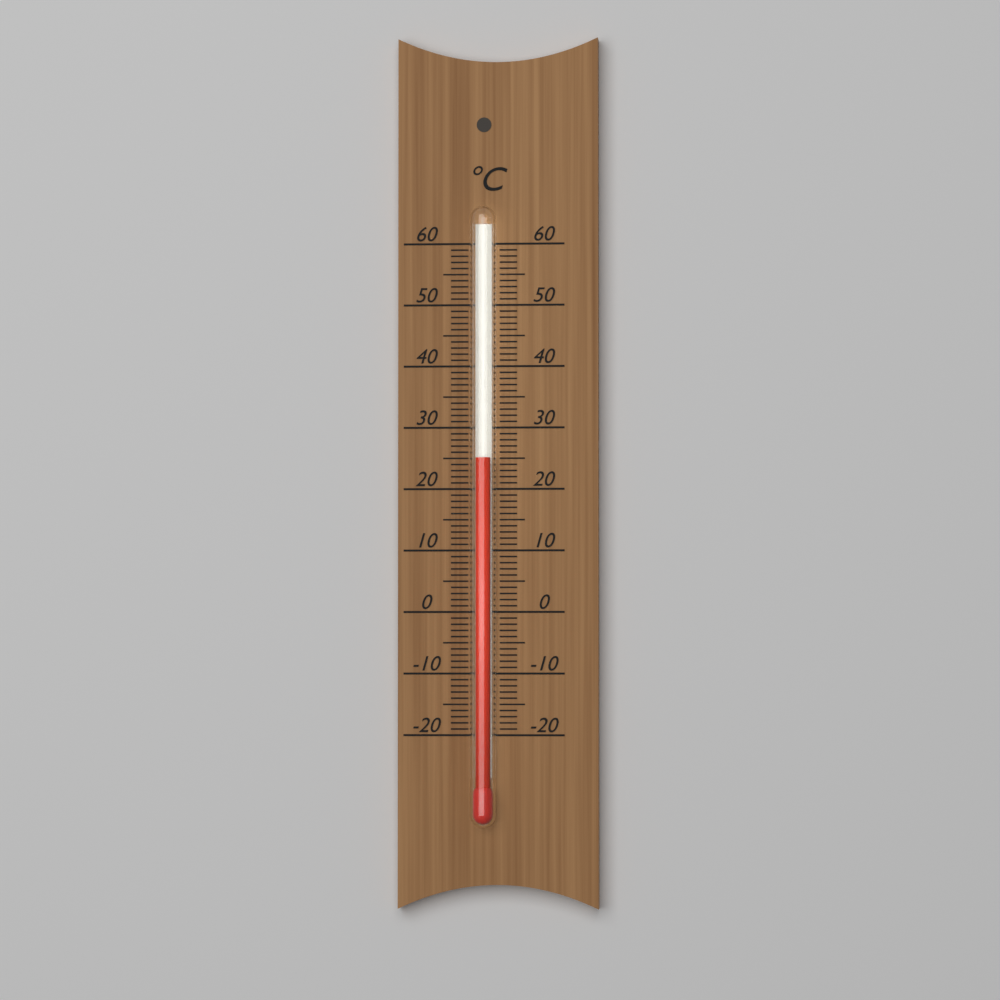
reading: 25 °C
